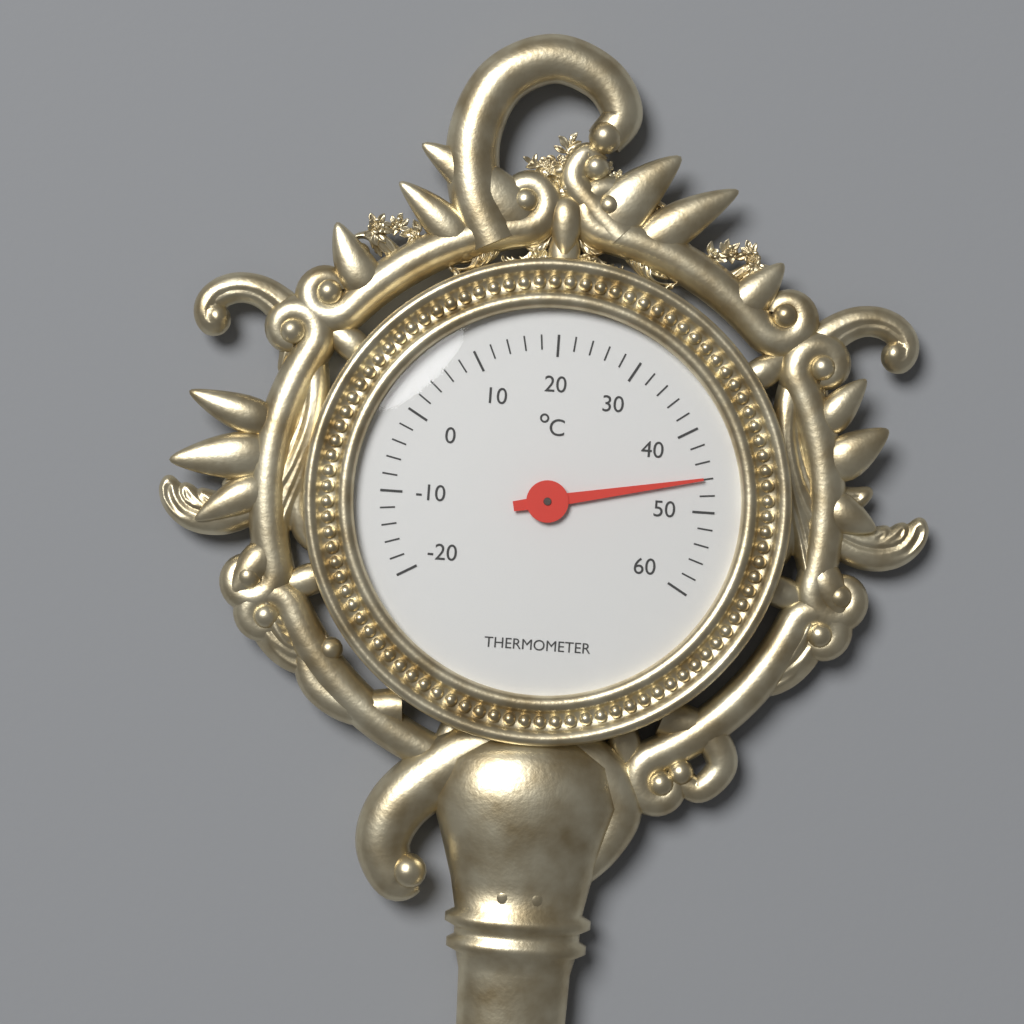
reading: 46 °C
